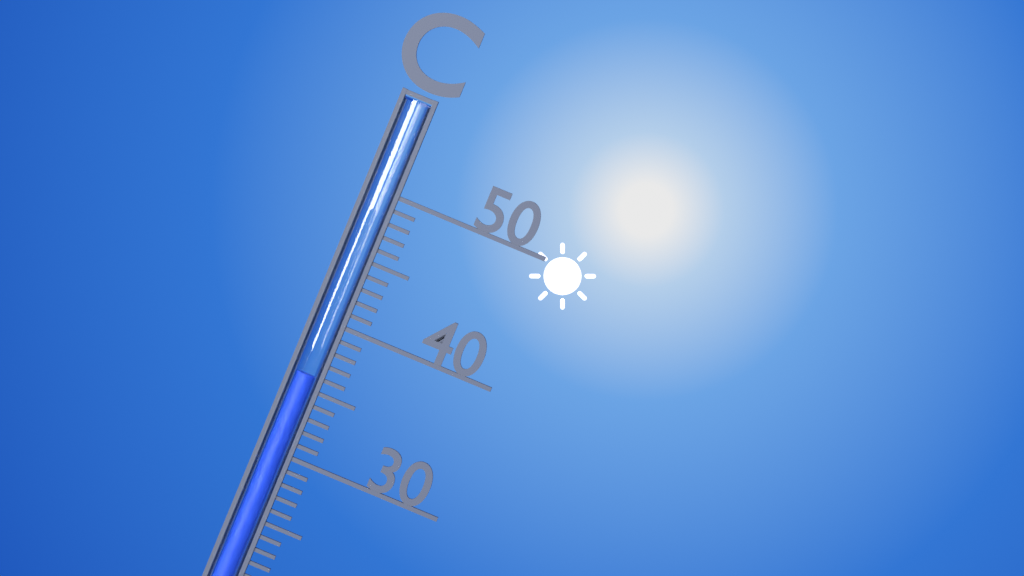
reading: 36 °C
